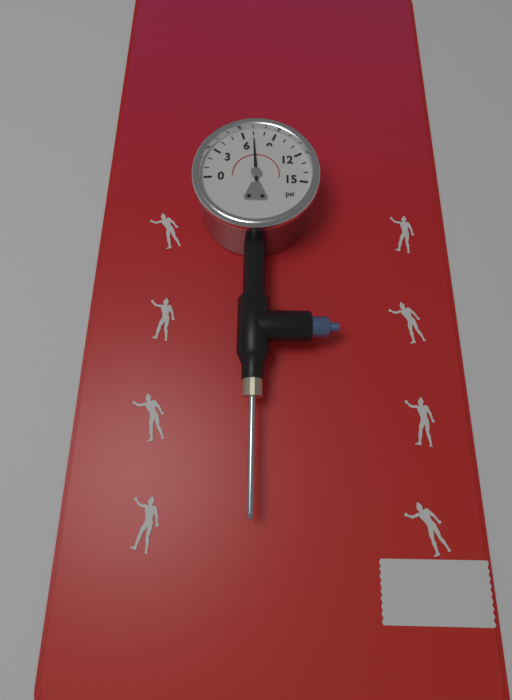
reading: 7 psi
